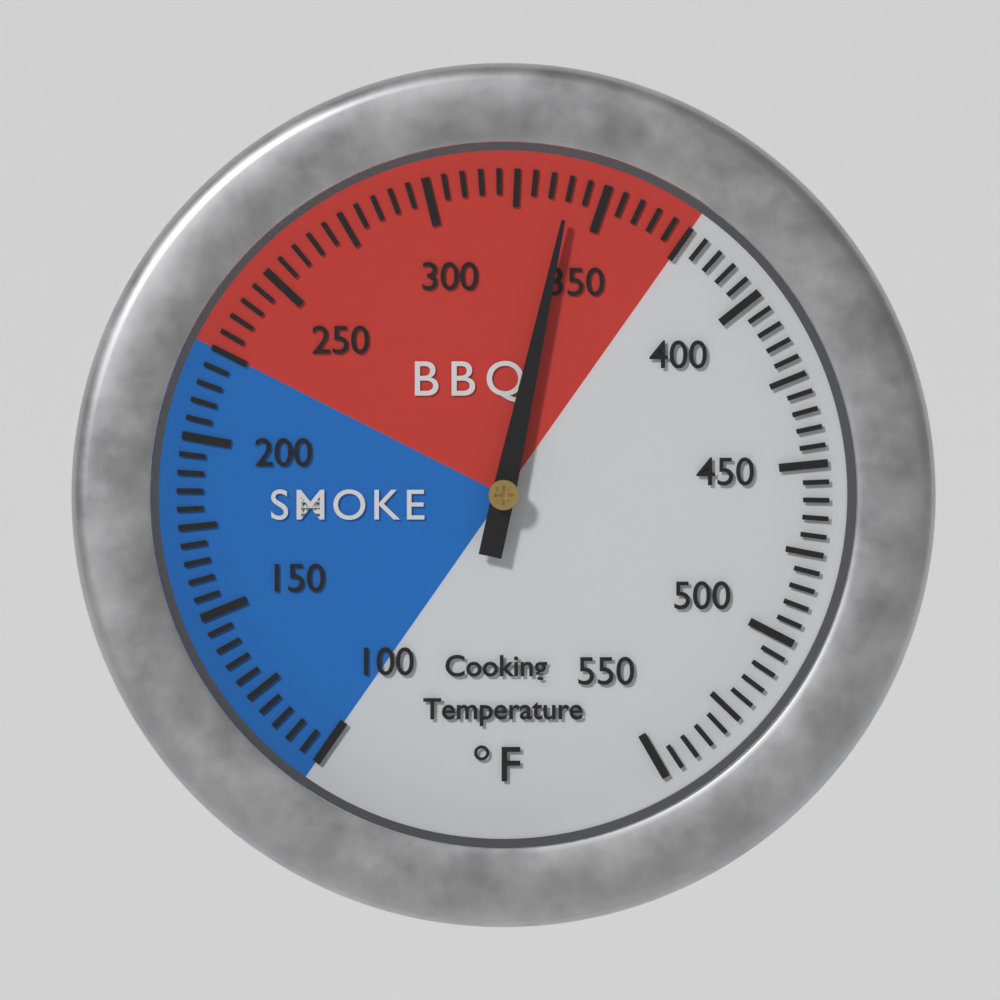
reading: 340 °F
